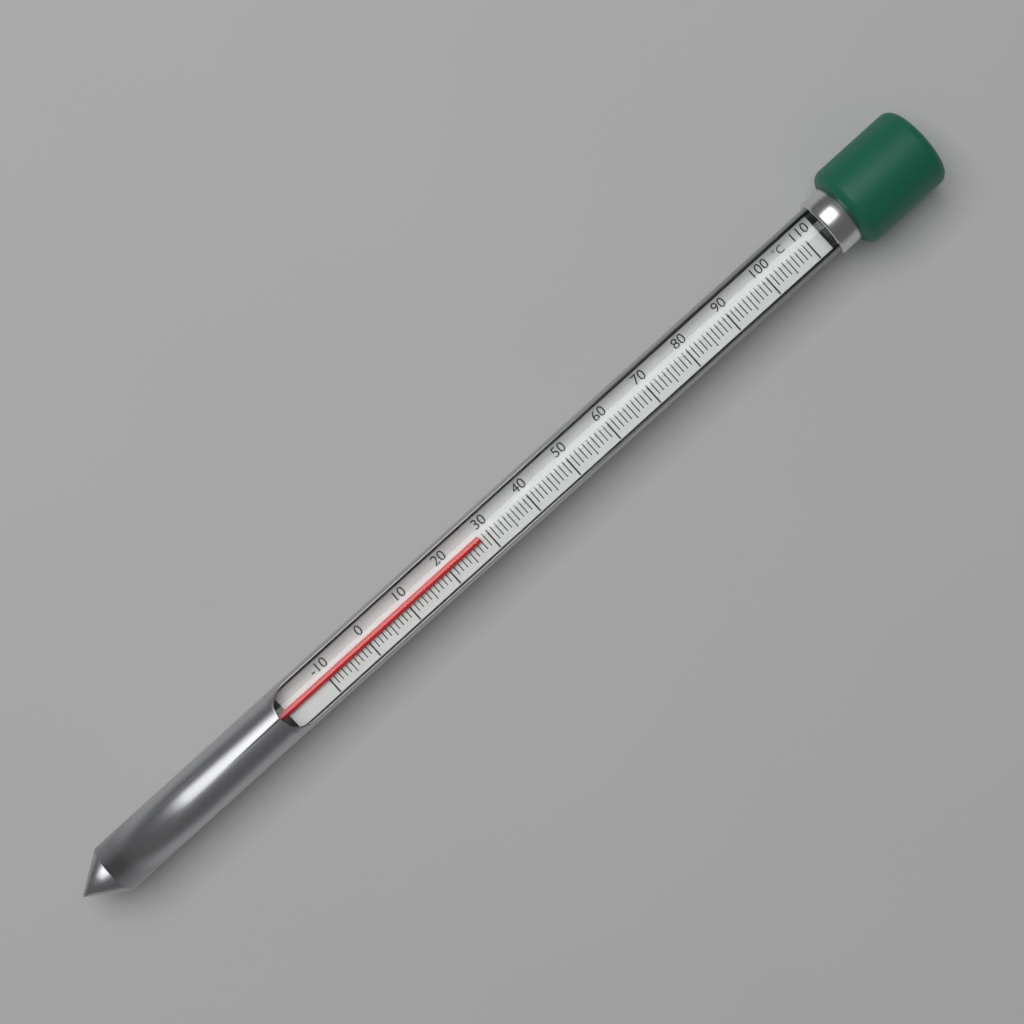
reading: 28 °C
